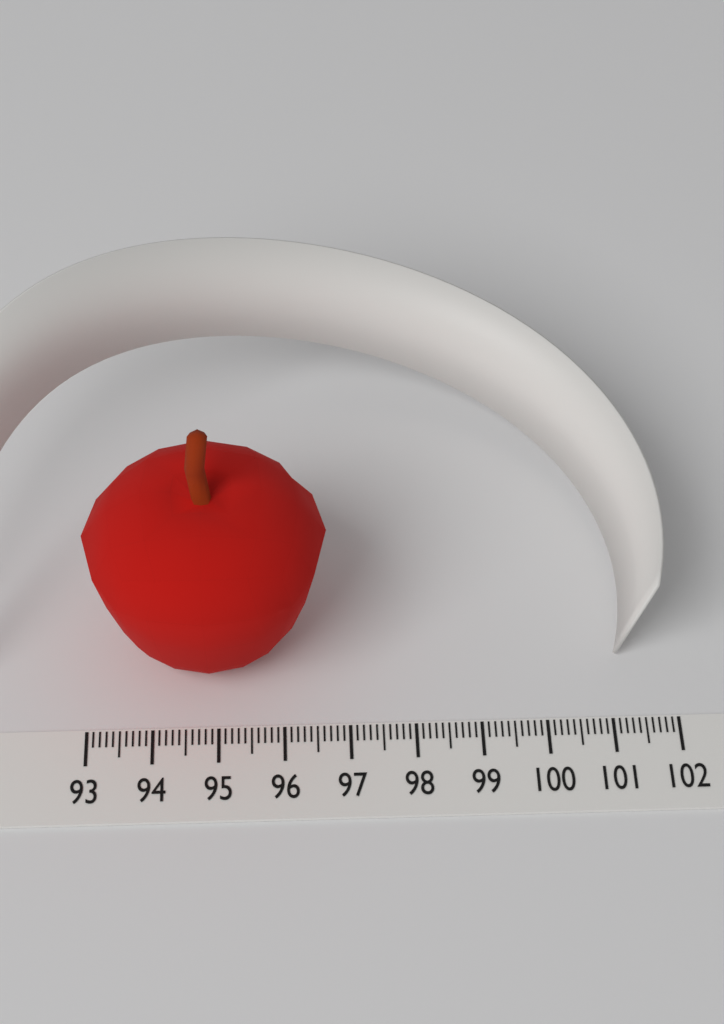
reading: 96.7 (no unit)
